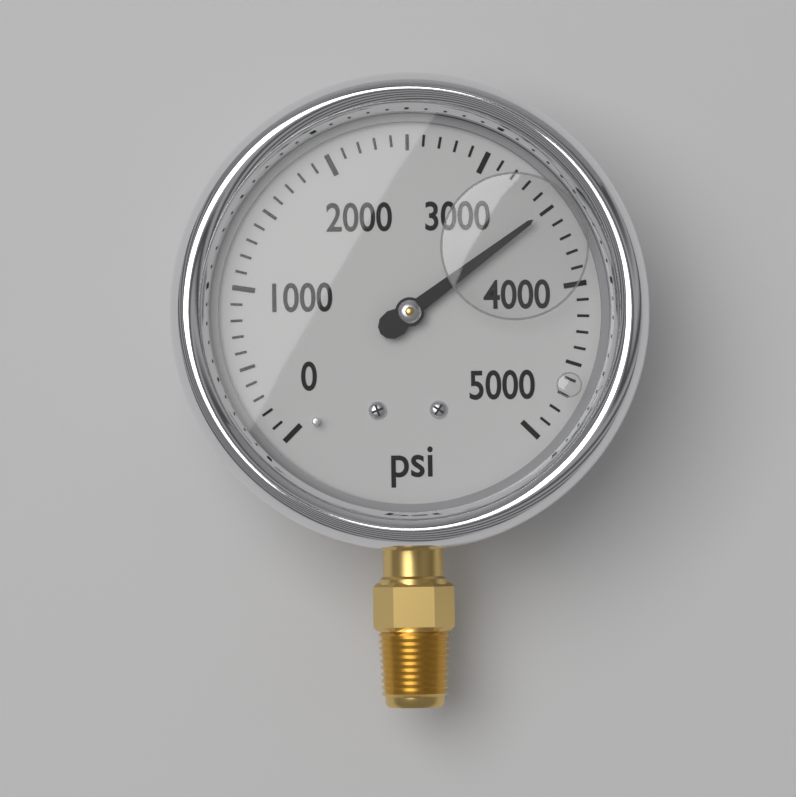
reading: 3500 psi
